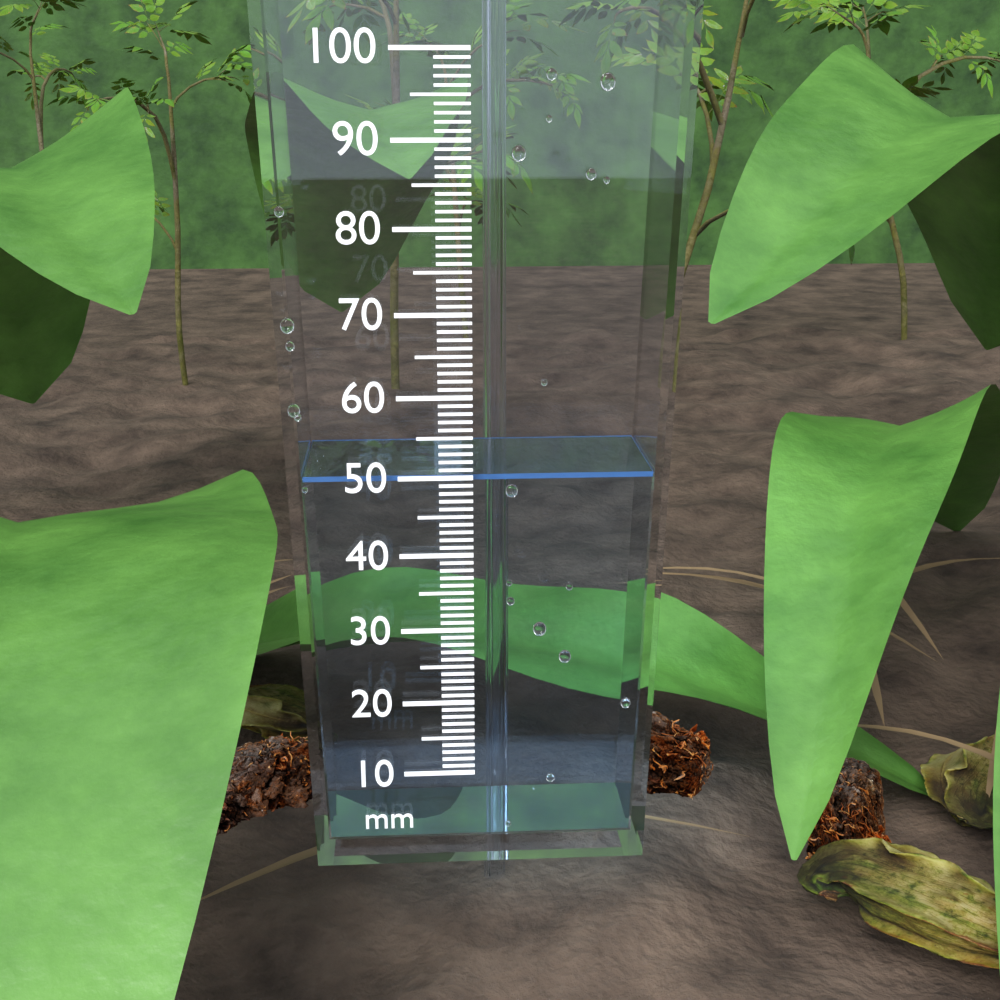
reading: 50 mm
